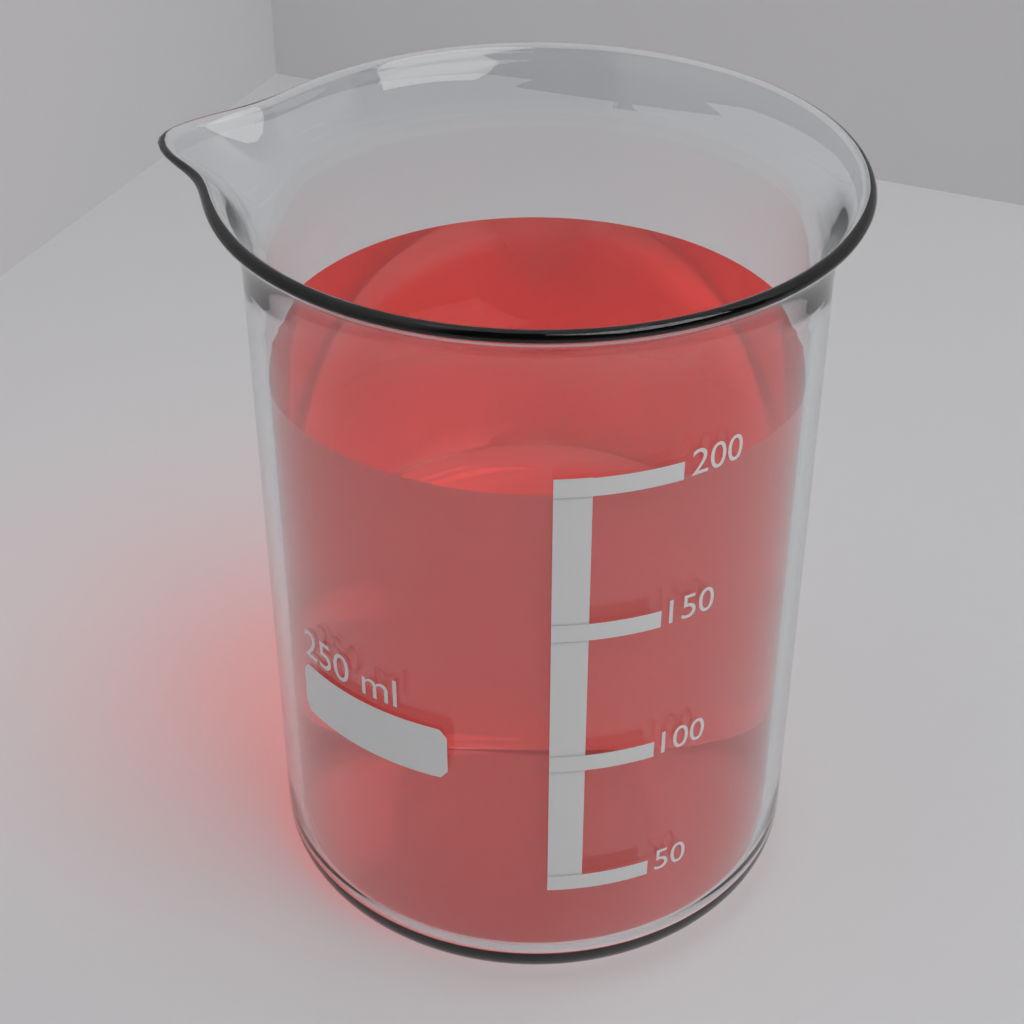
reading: 195 ml
